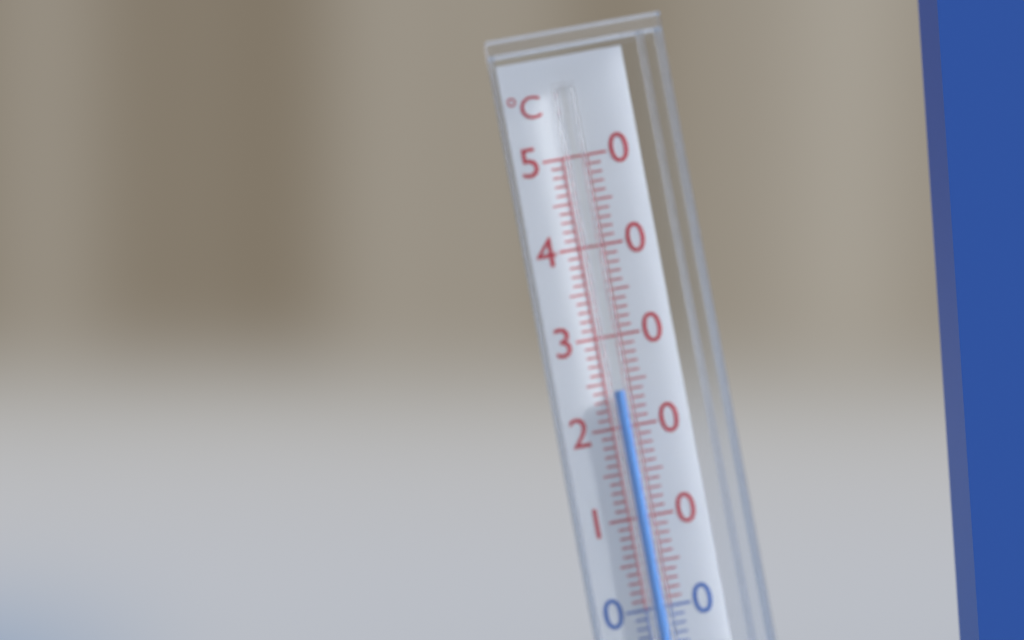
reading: 24 °C
